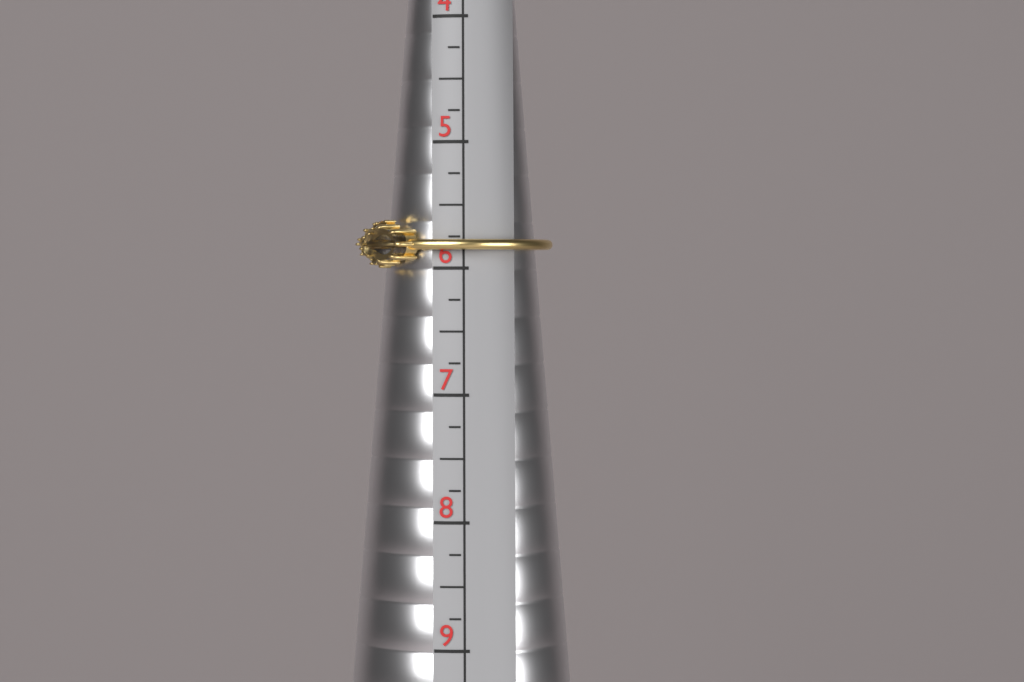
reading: 6.00 (no unit)
